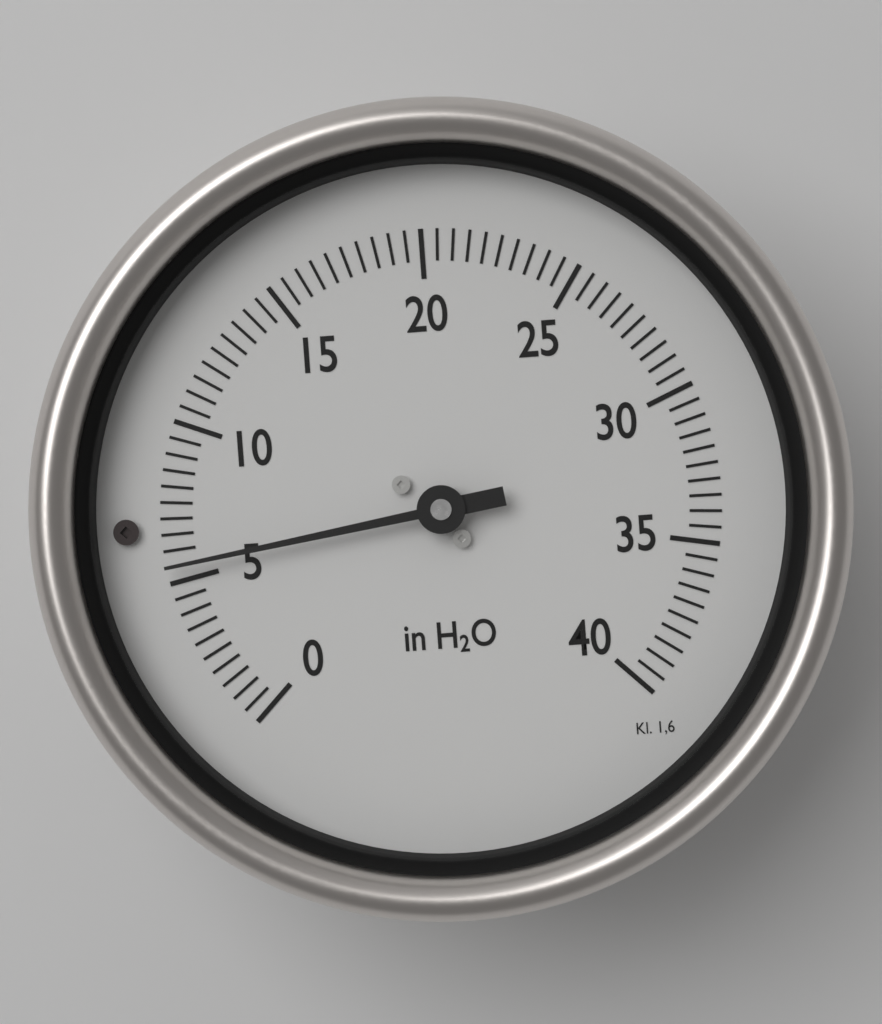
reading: 5.5 in H2O
